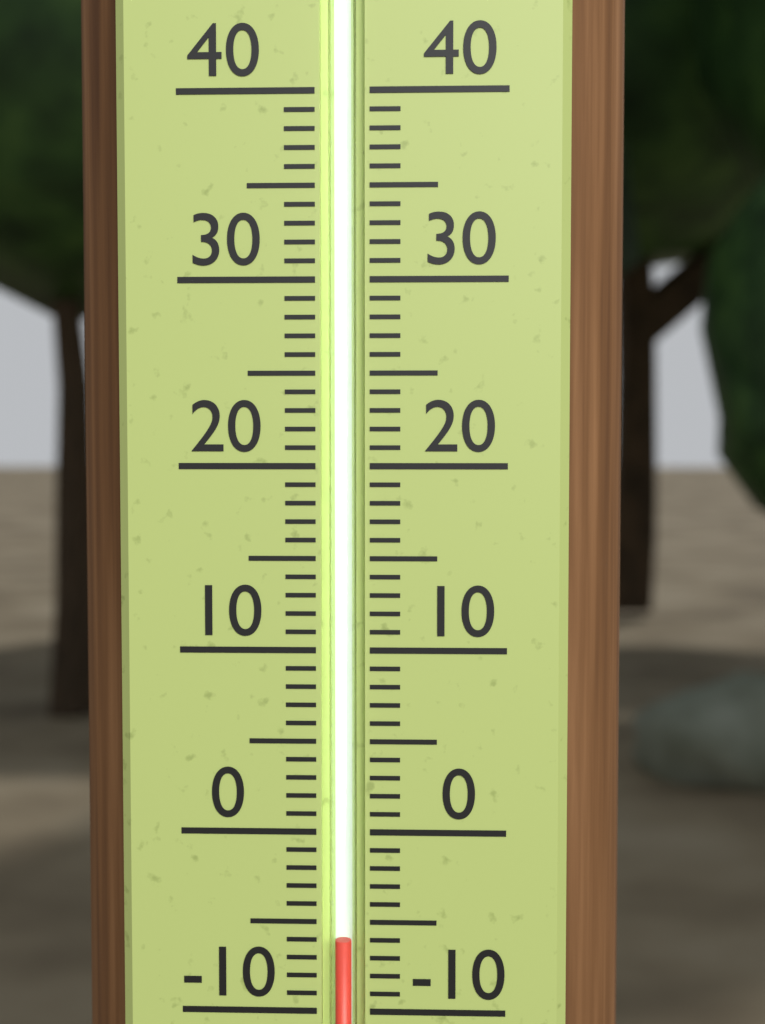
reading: -6 (no unit)
